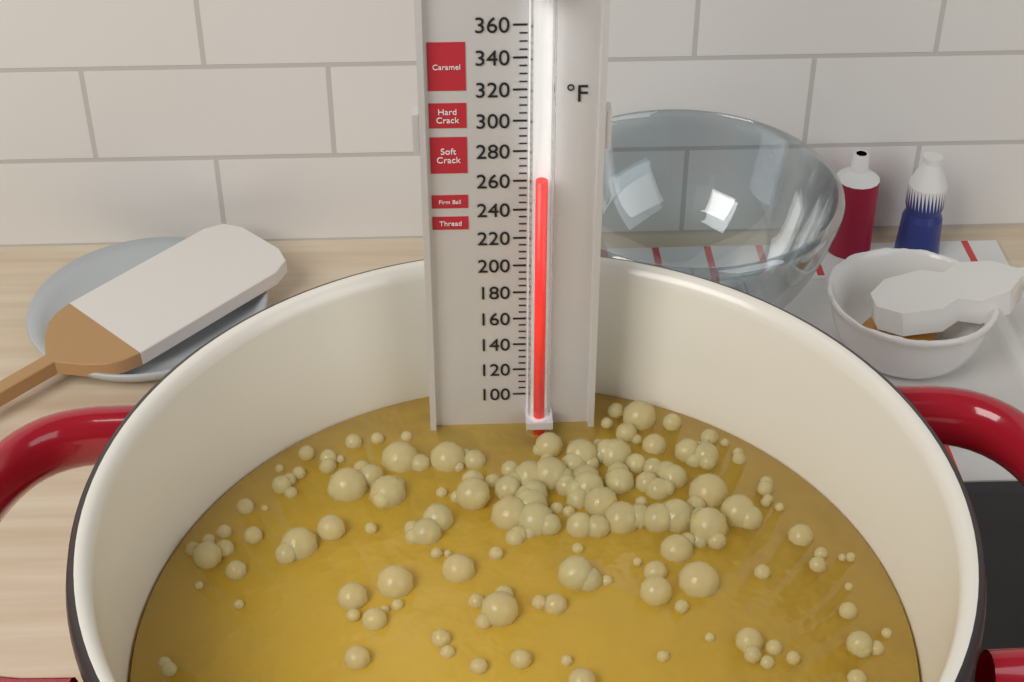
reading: 265 °F
